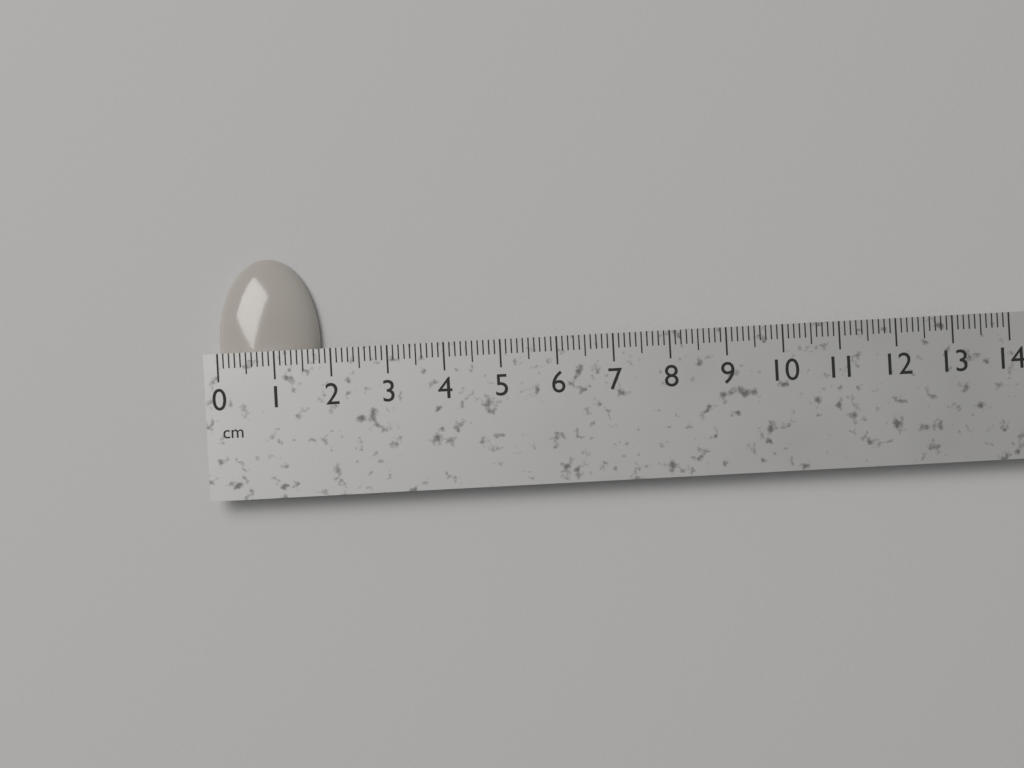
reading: 1.8 cm
